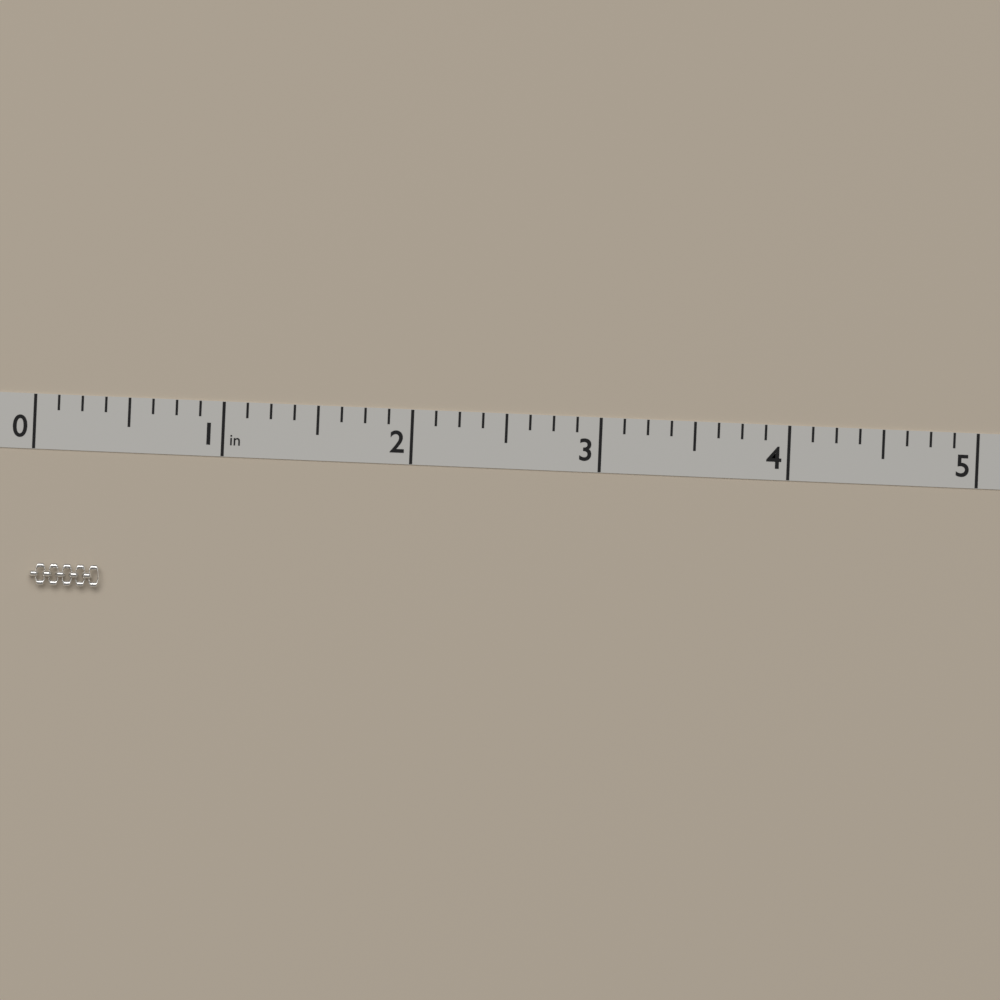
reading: 0.375 in
